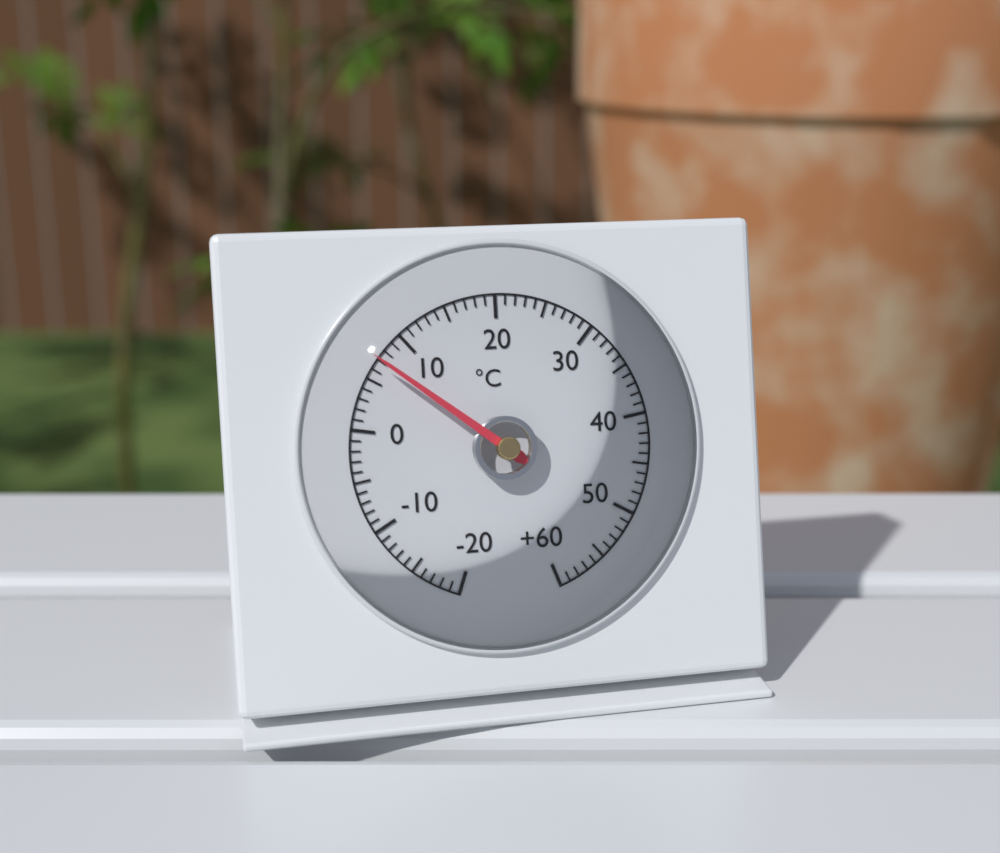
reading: 7 °C
